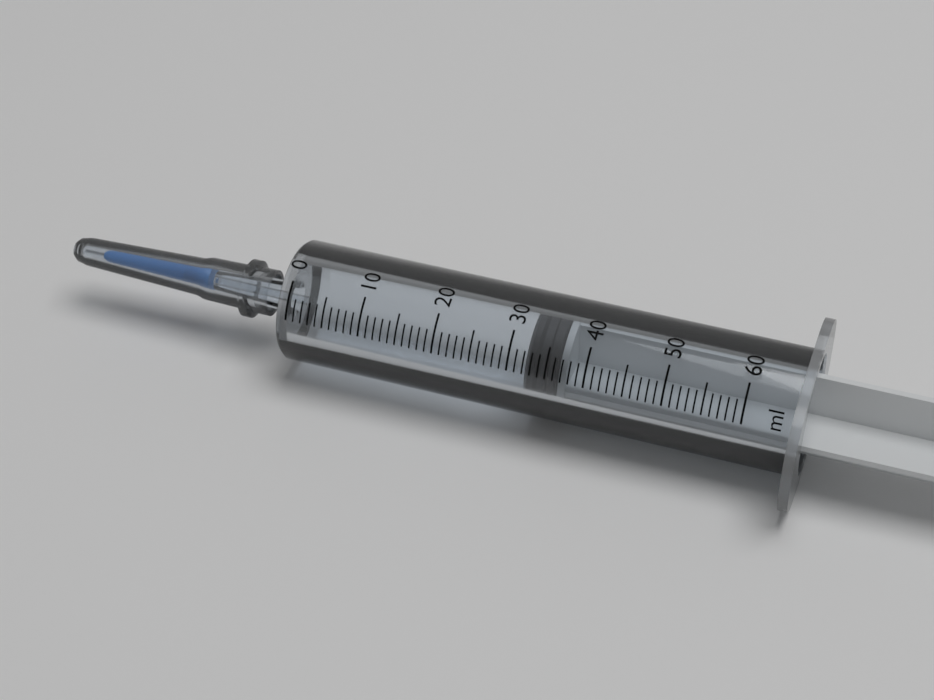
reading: 32 ml
